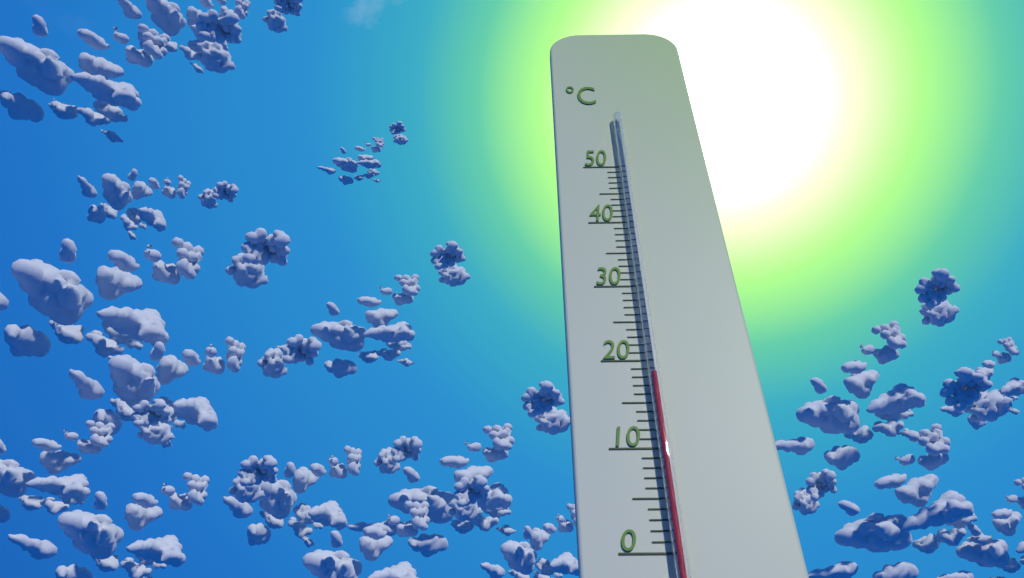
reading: 18 °C
